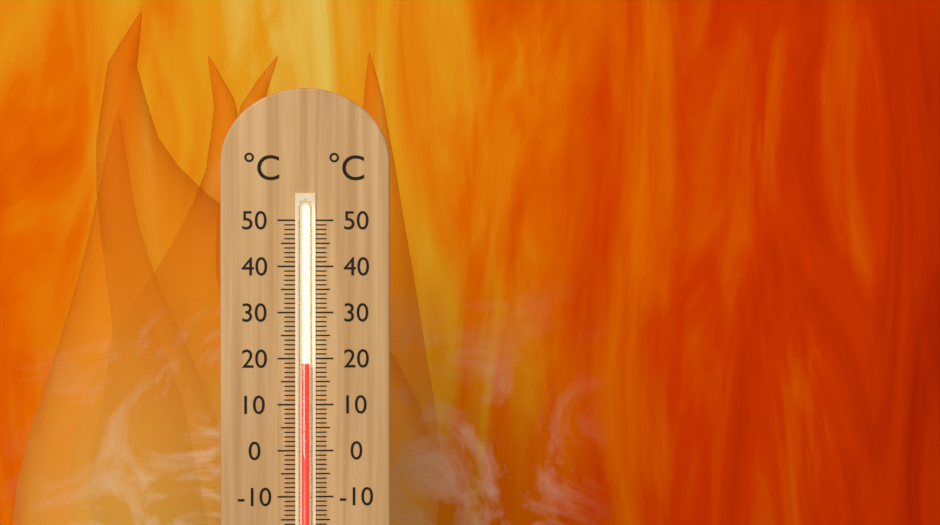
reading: 19 °C
